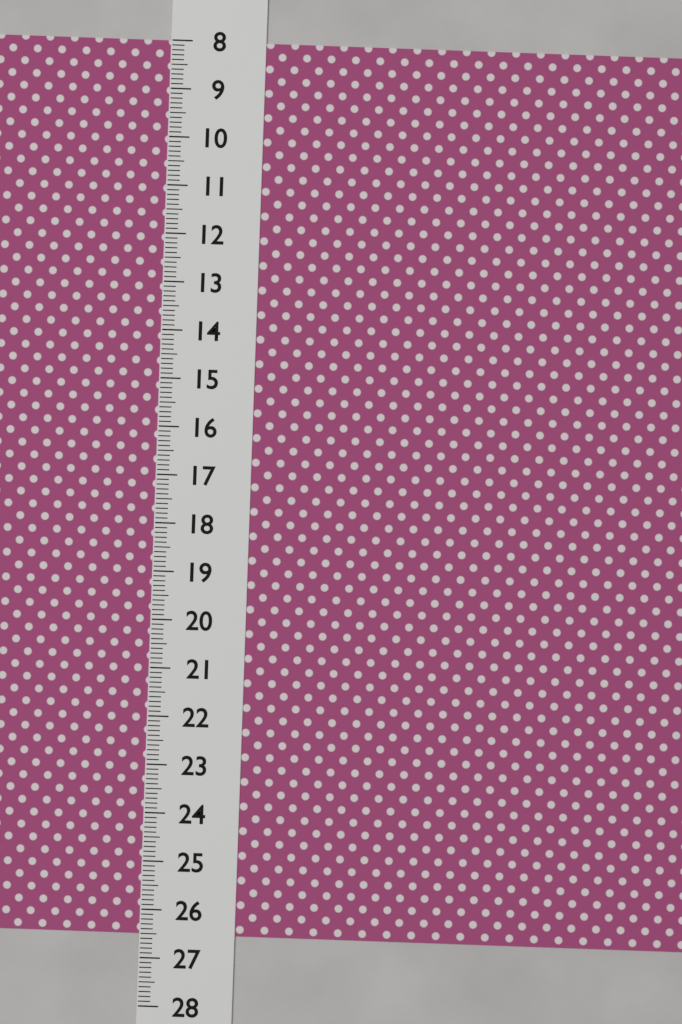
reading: 26.5 (no unit)
